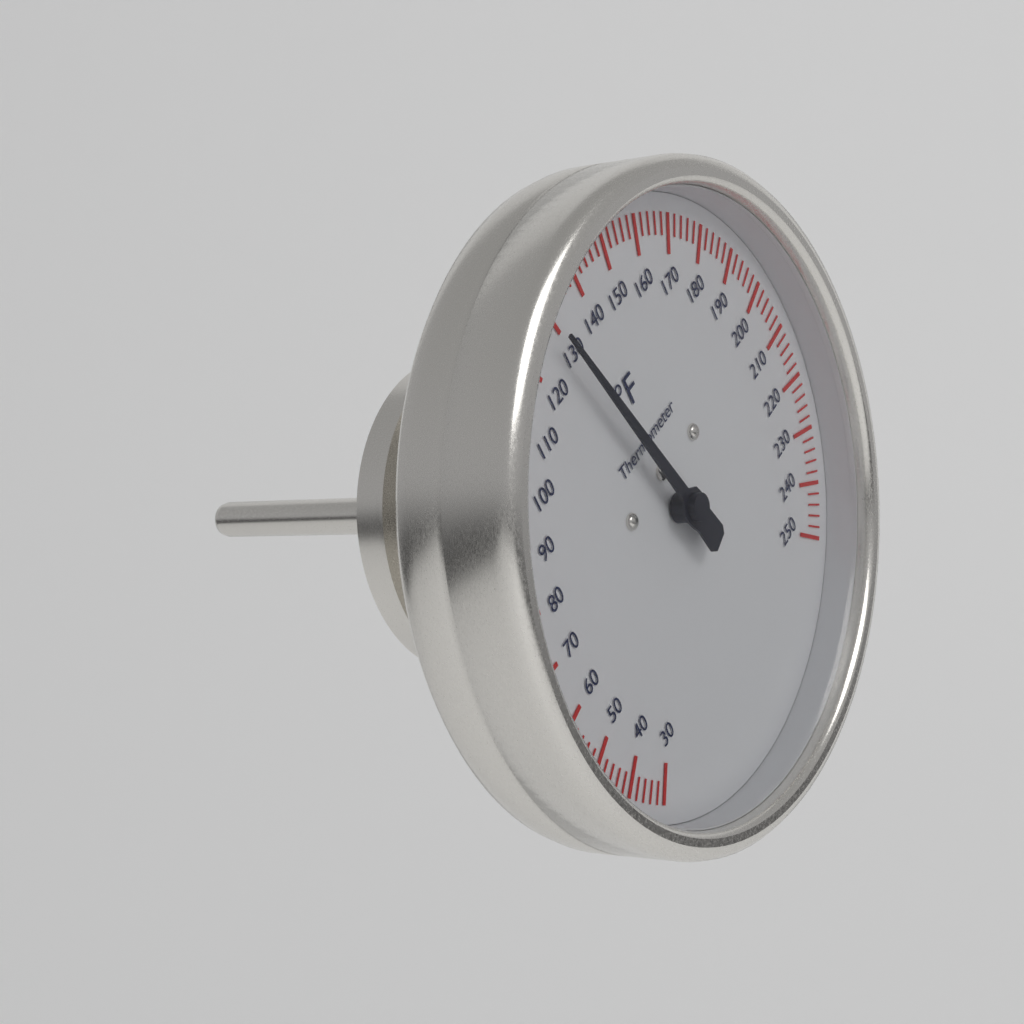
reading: 128 °F
